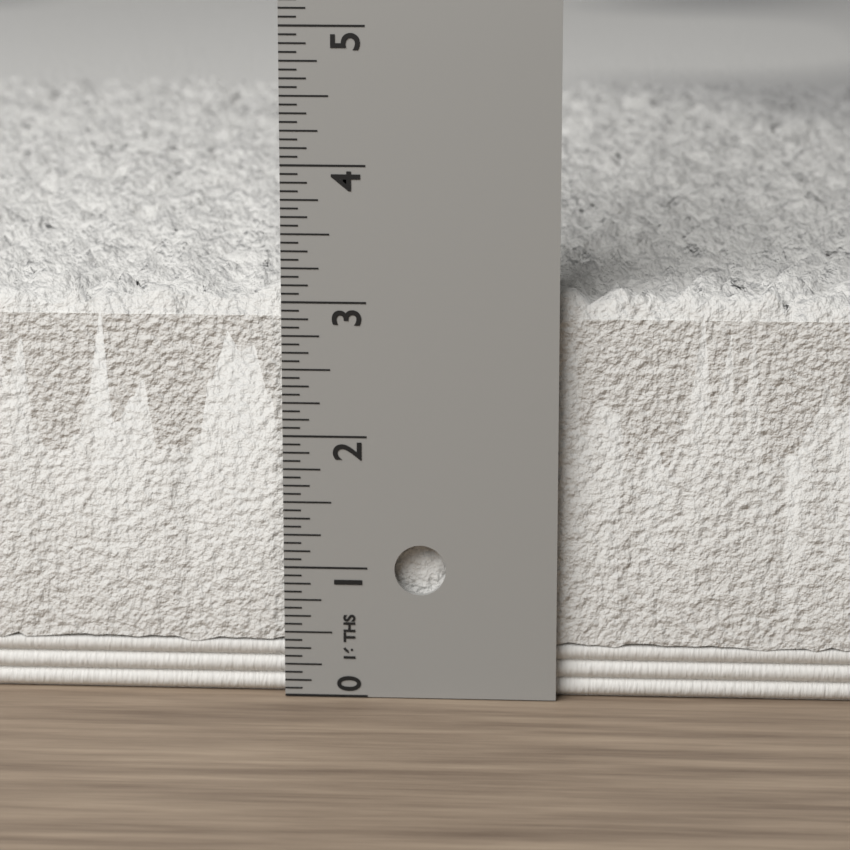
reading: 3.1875 in
